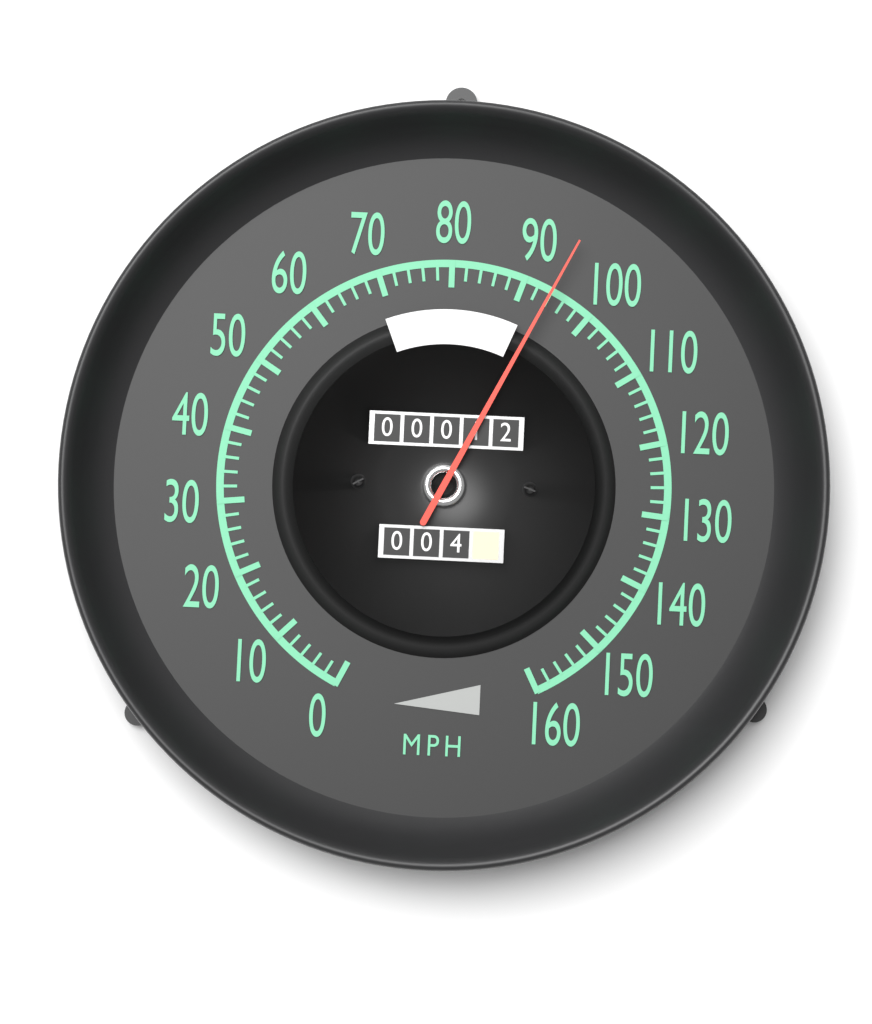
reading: 94 mph
